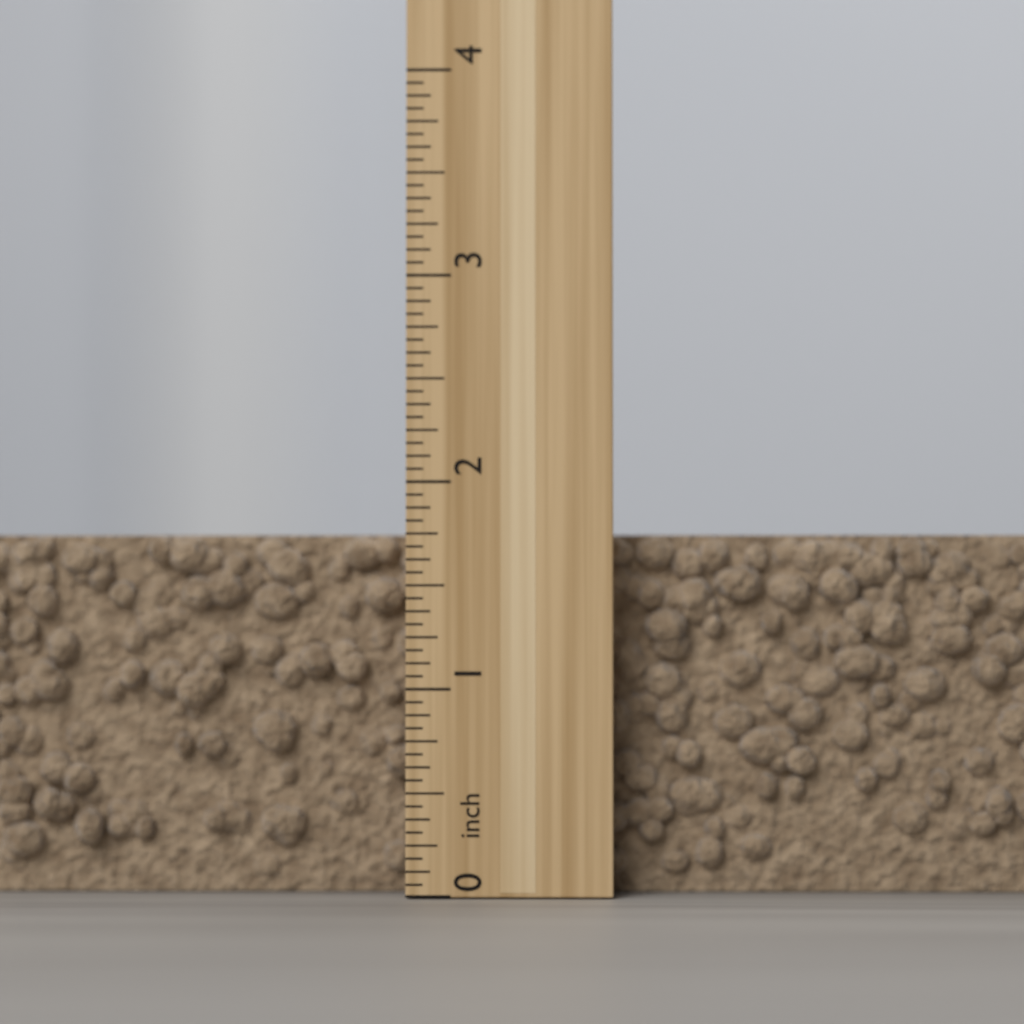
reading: 1.7500 inch
